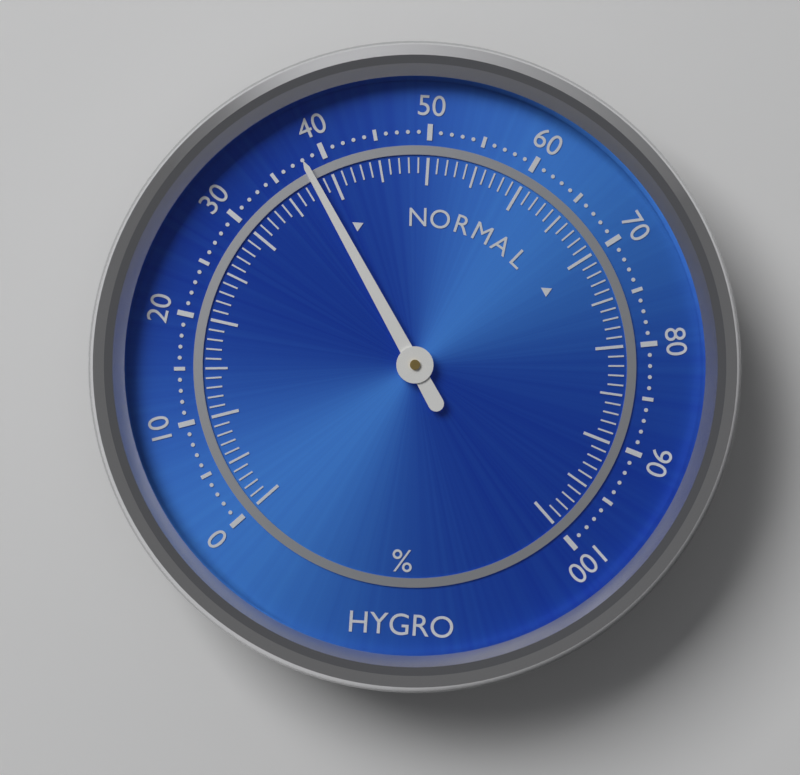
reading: 38 %
